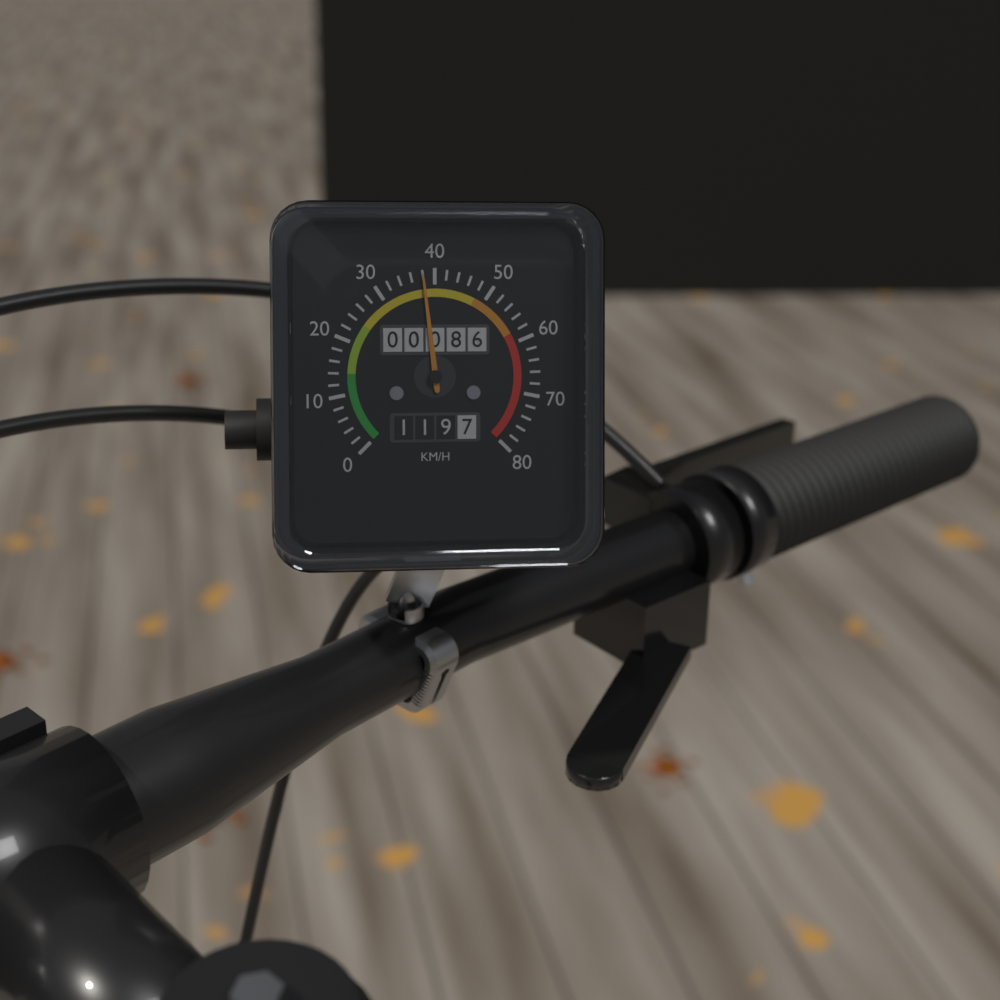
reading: 38 km/h
